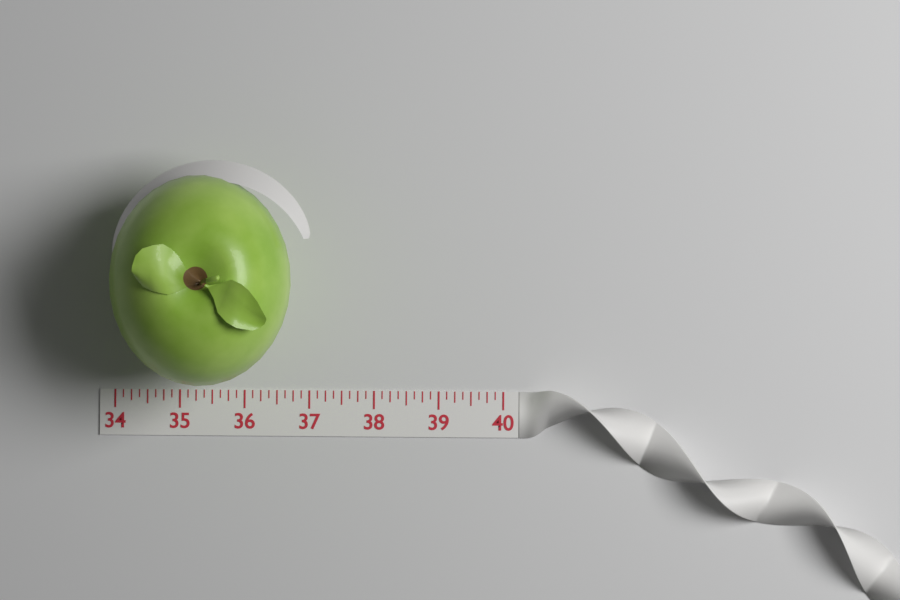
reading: 36.750 (no unit)
